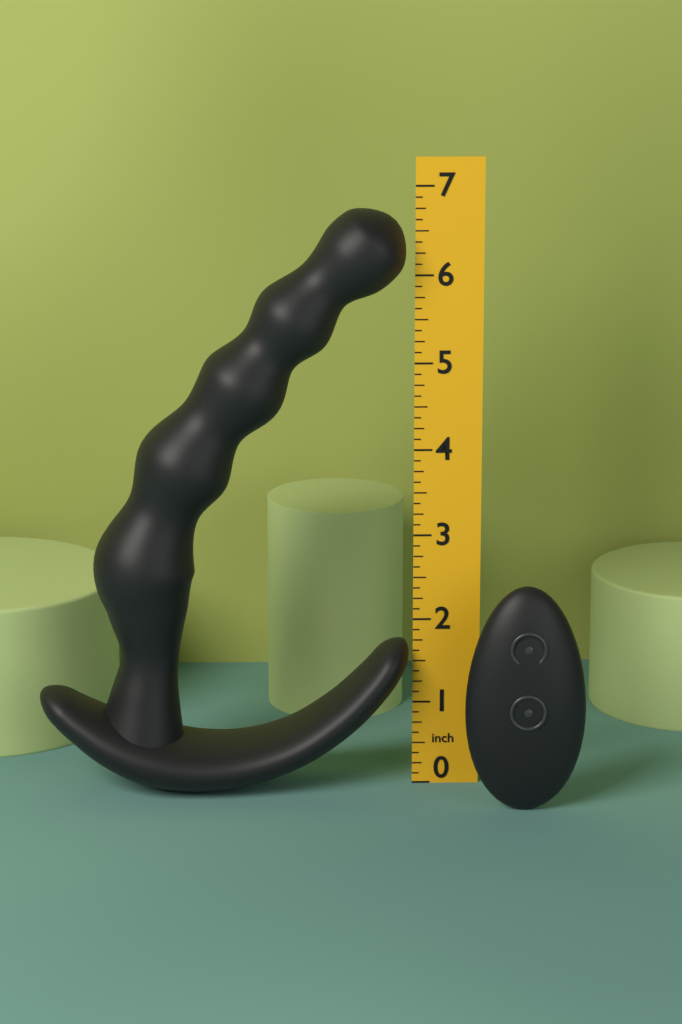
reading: 6.750 in
